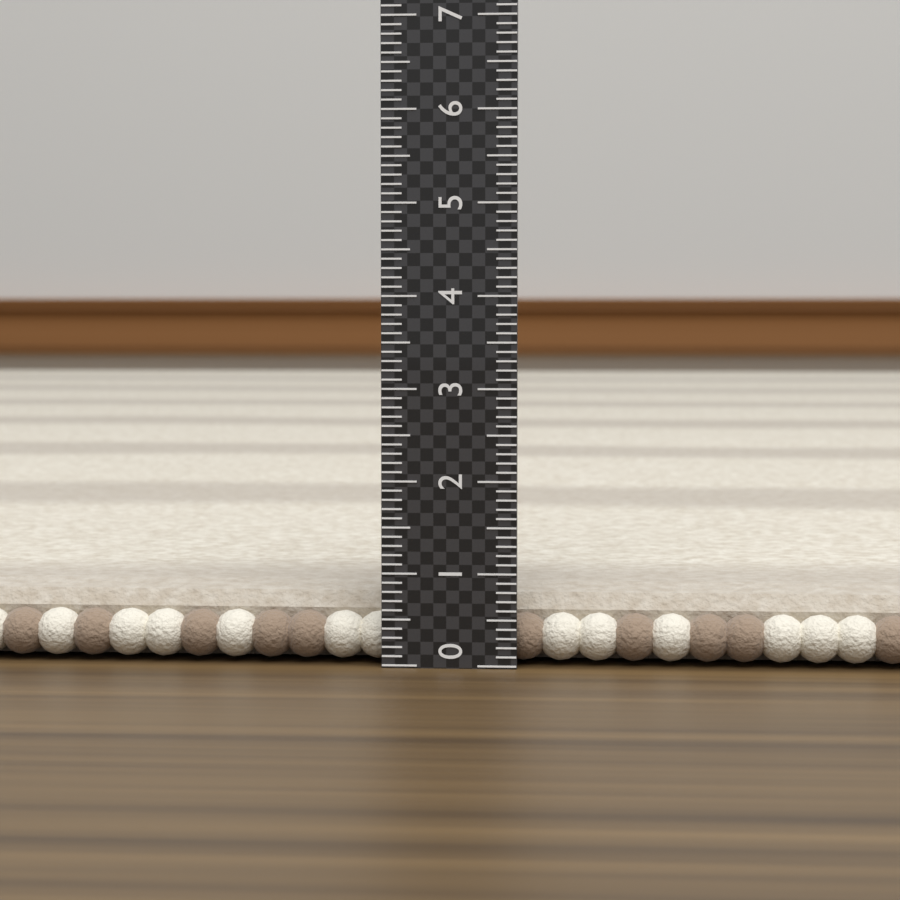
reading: 0.8 (no unit)
